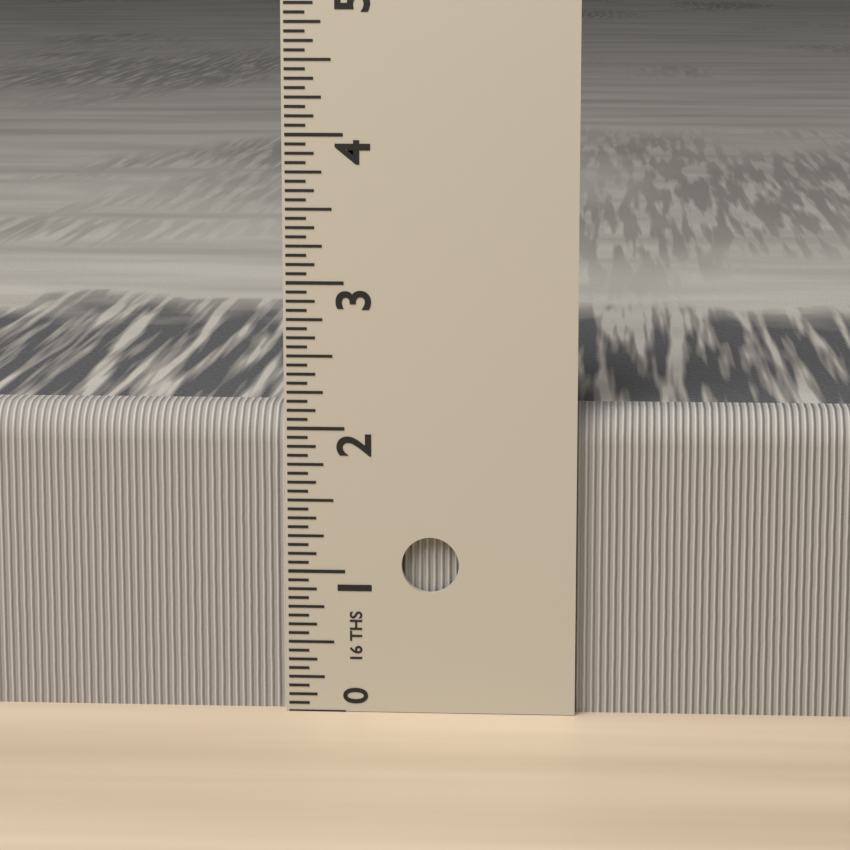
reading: 2.1250 in
